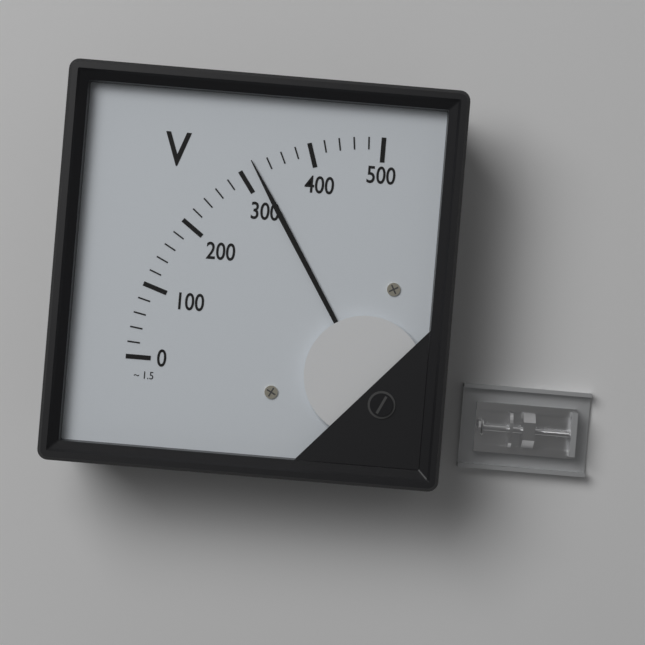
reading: 320 V
